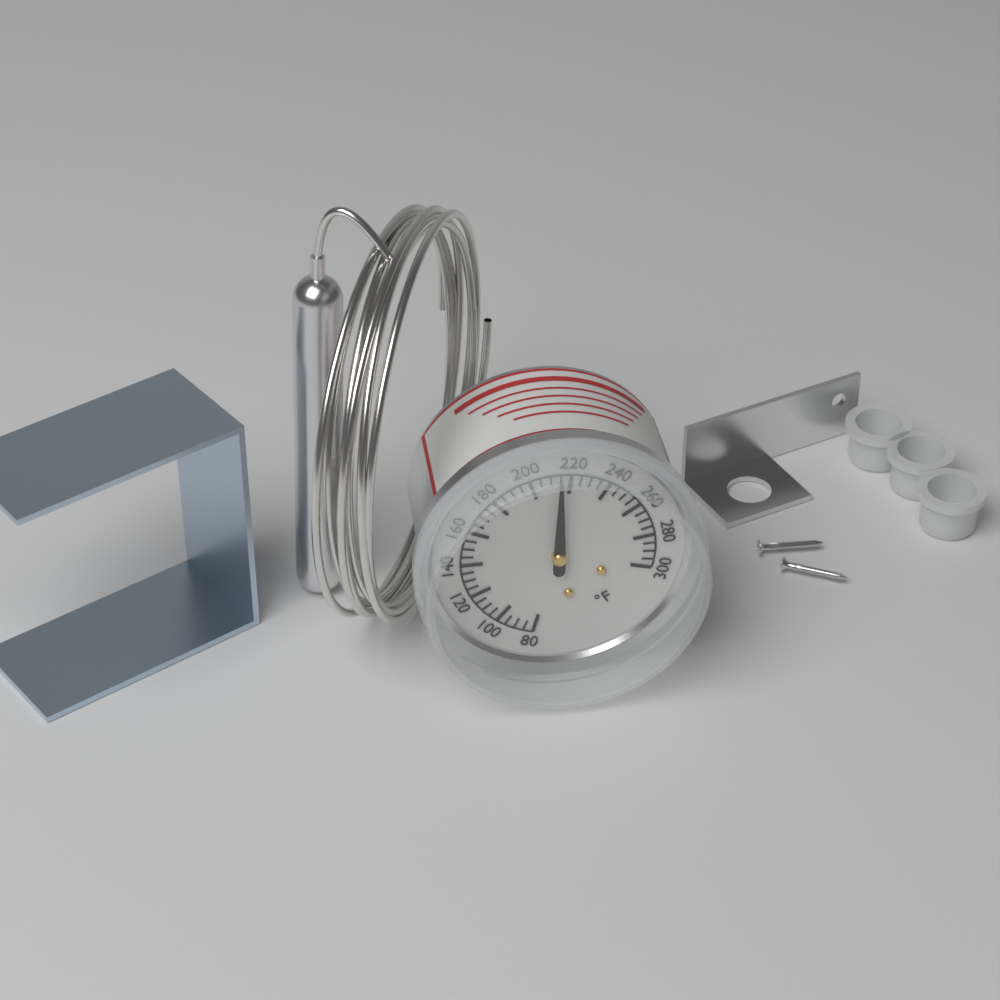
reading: 215 °F
